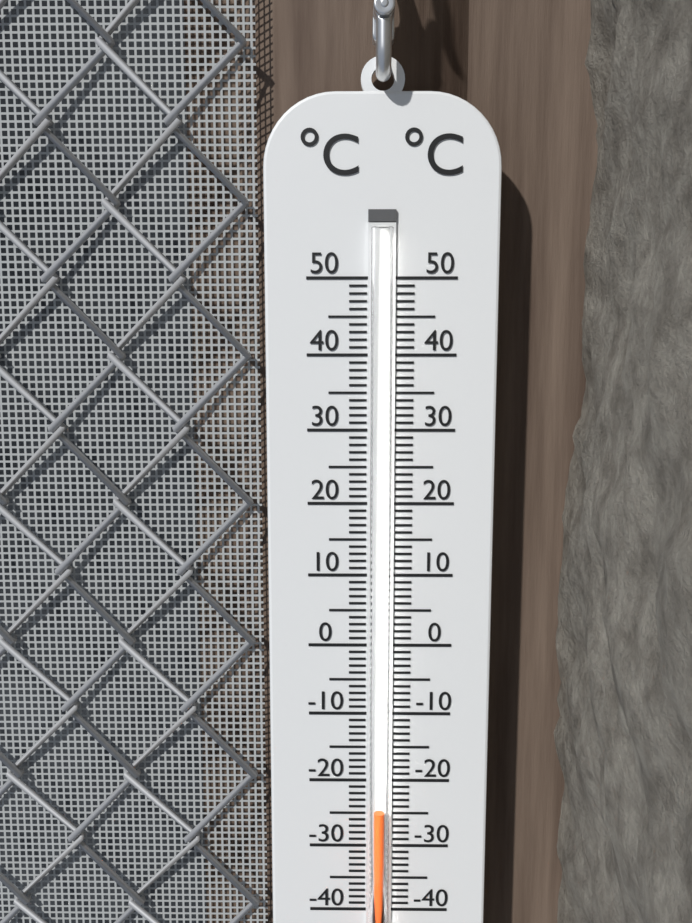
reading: -24 °C
